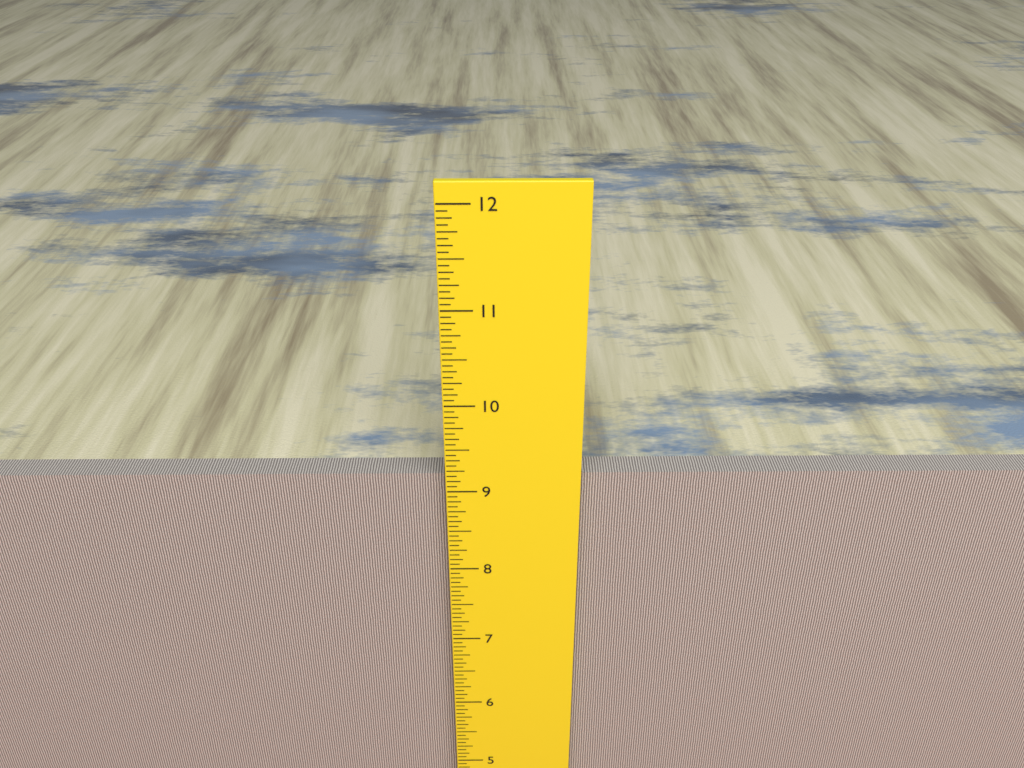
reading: 9.1250 inch
